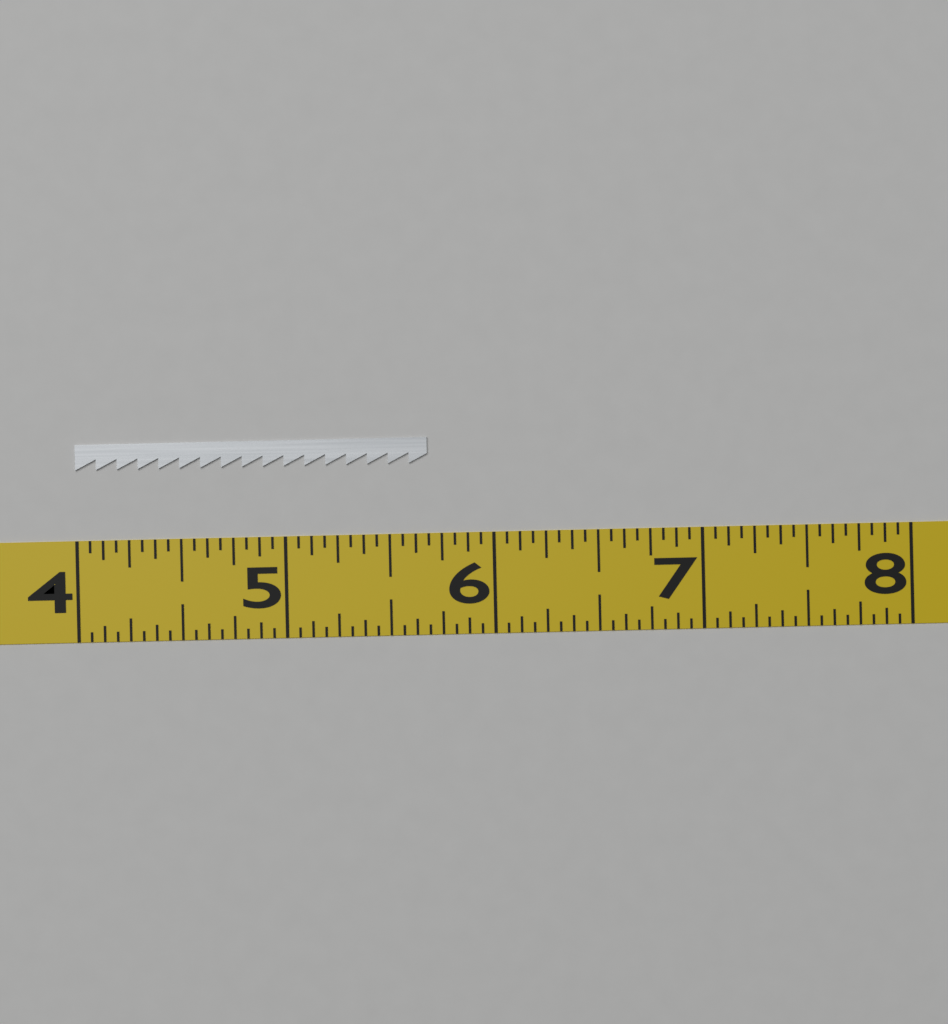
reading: 5.6875 (no unit)
